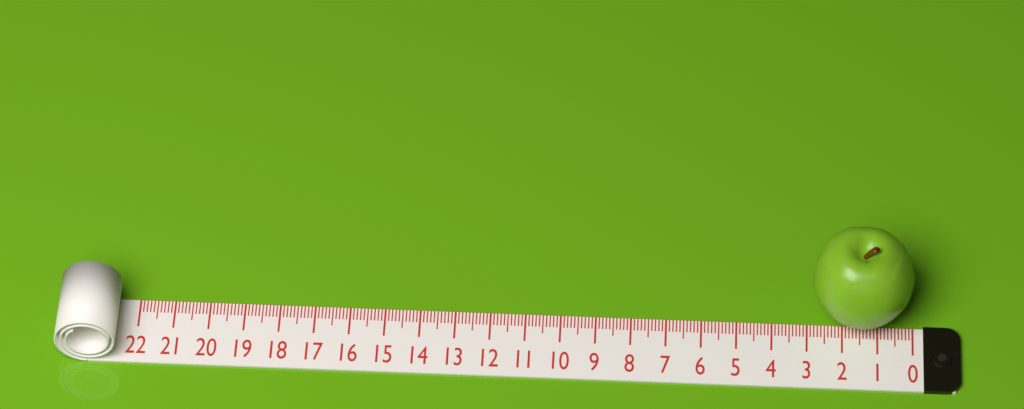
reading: 2.9 (no unit)
